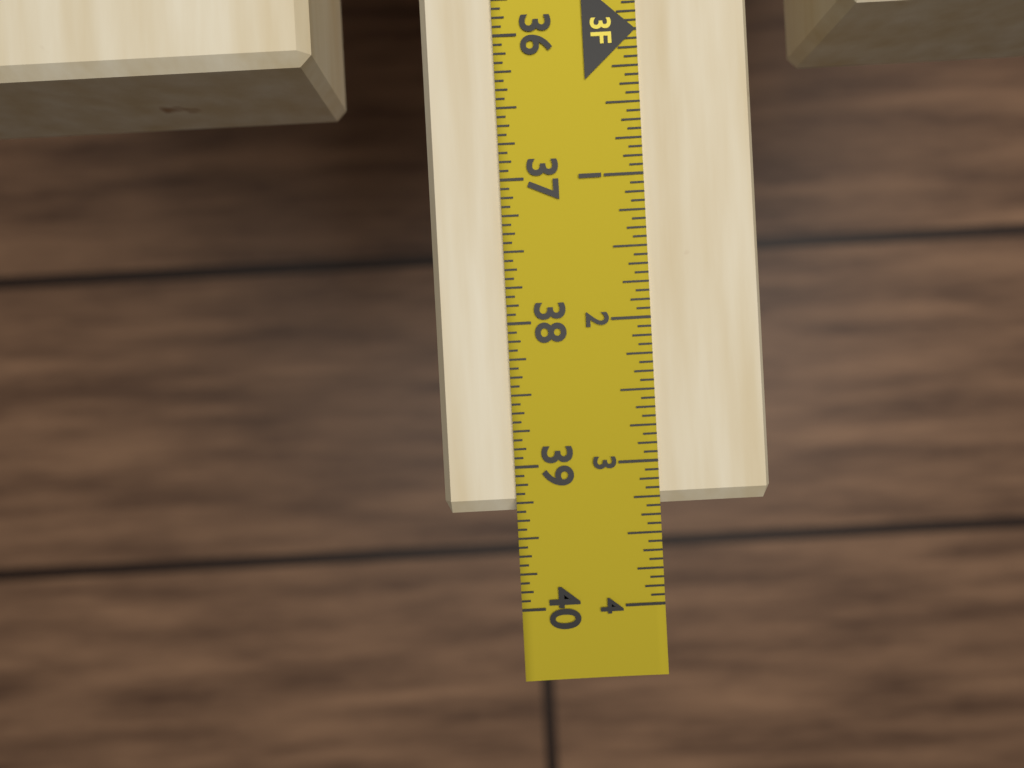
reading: 39.3125 in
